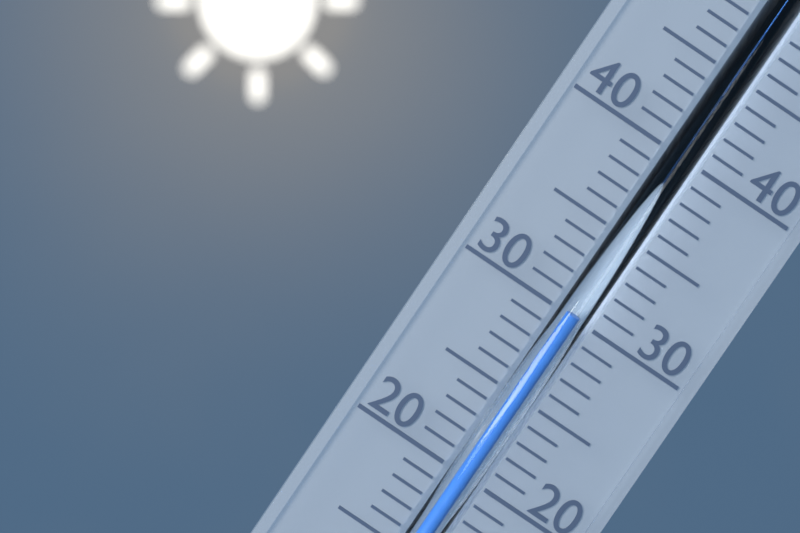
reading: 30 °C
